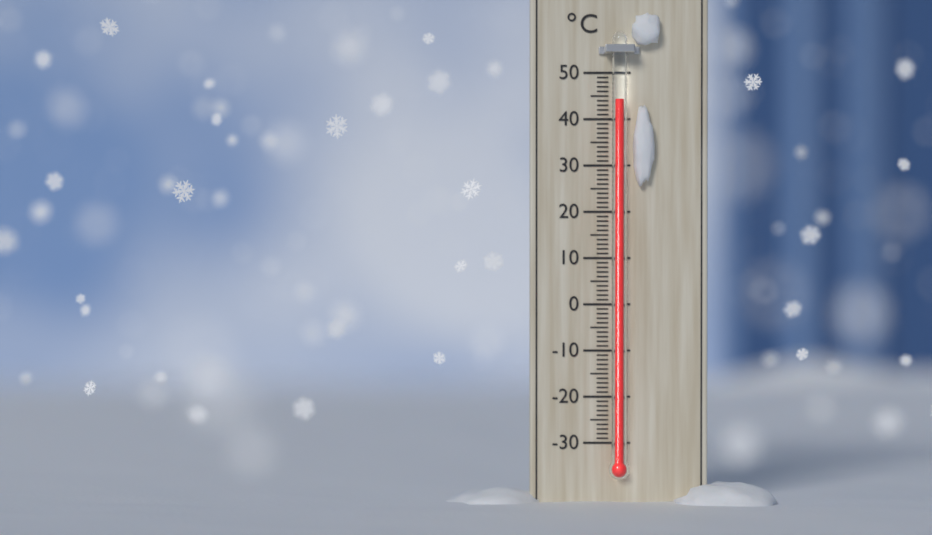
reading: 44 °C
